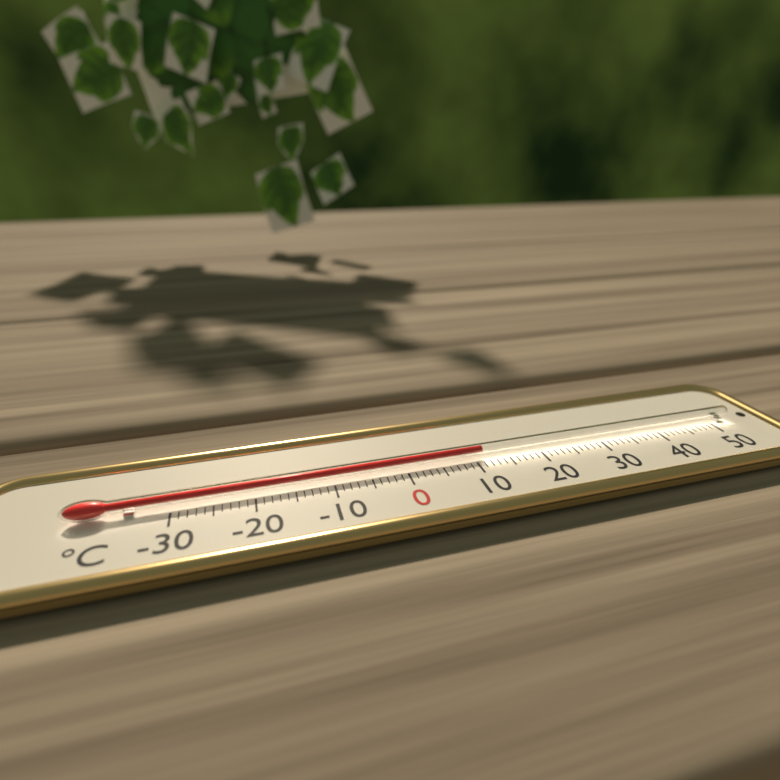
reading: 11 °C
